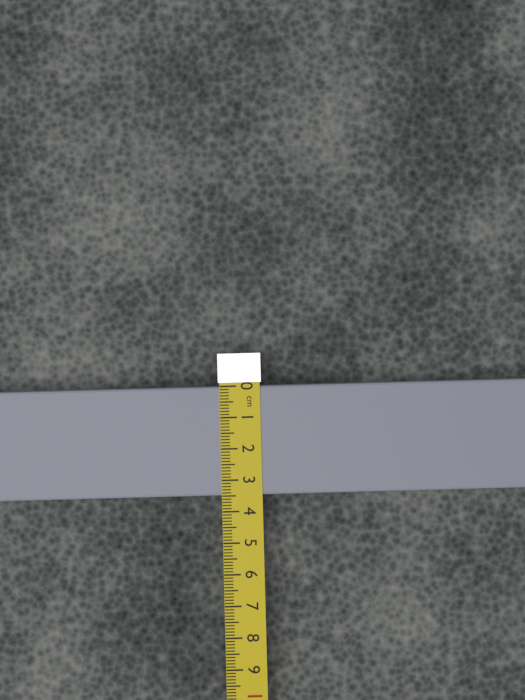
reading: 3.5 cm
